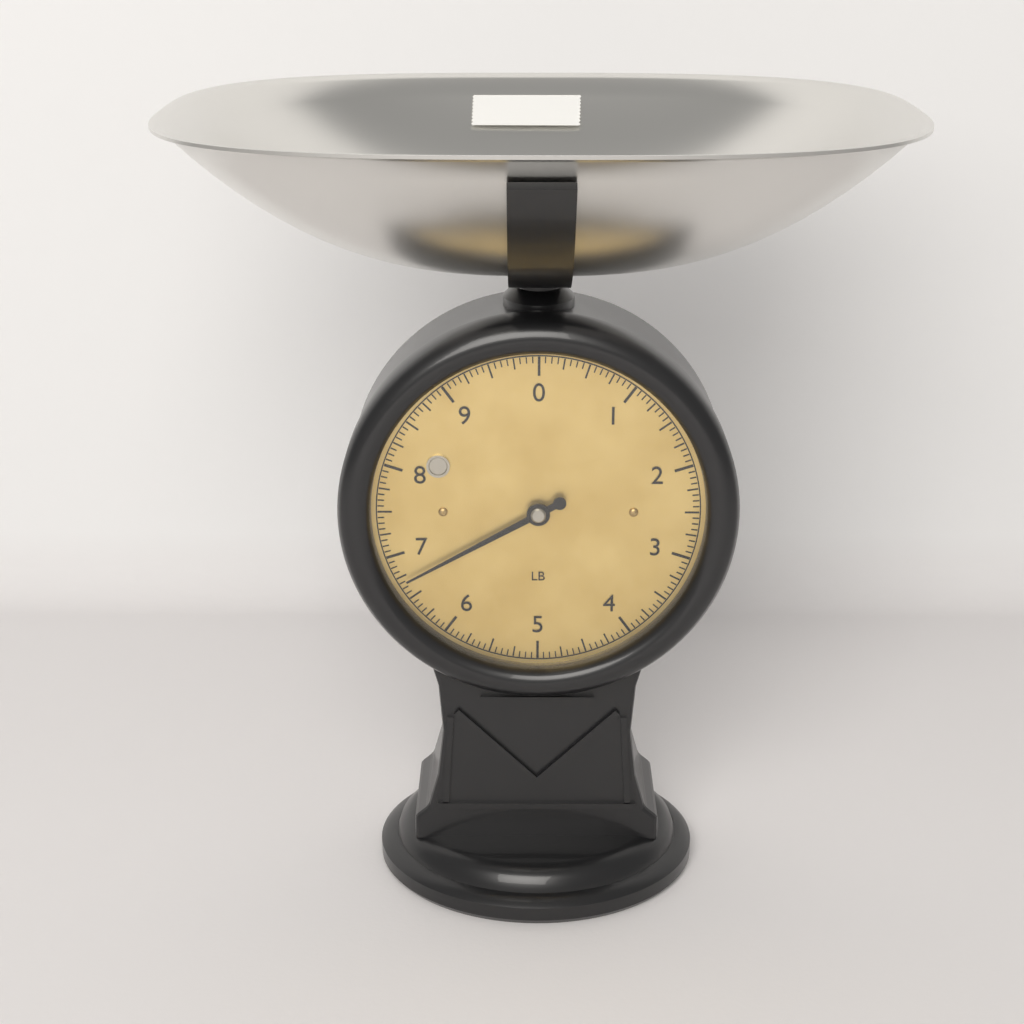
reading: 6.6875 lb
